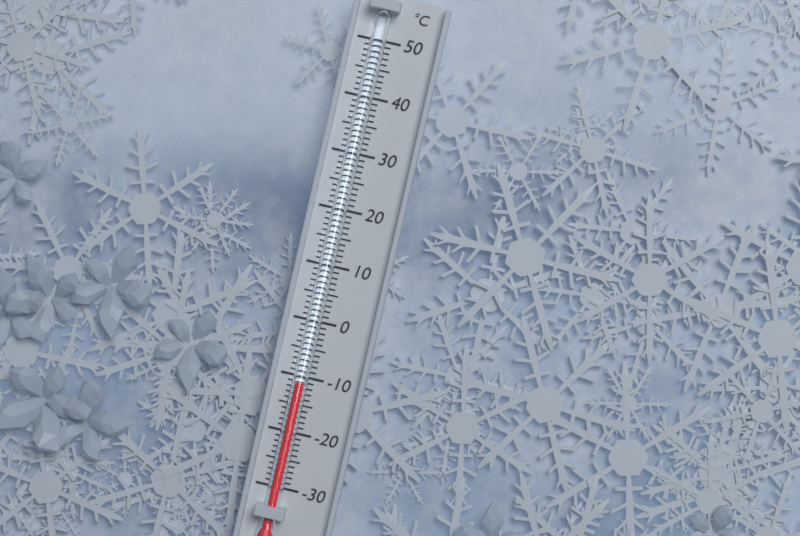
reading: -11 °C
